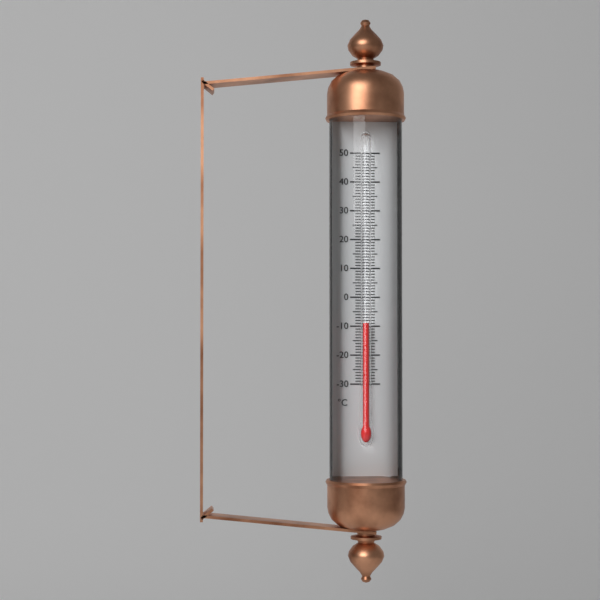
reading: -9 °C
